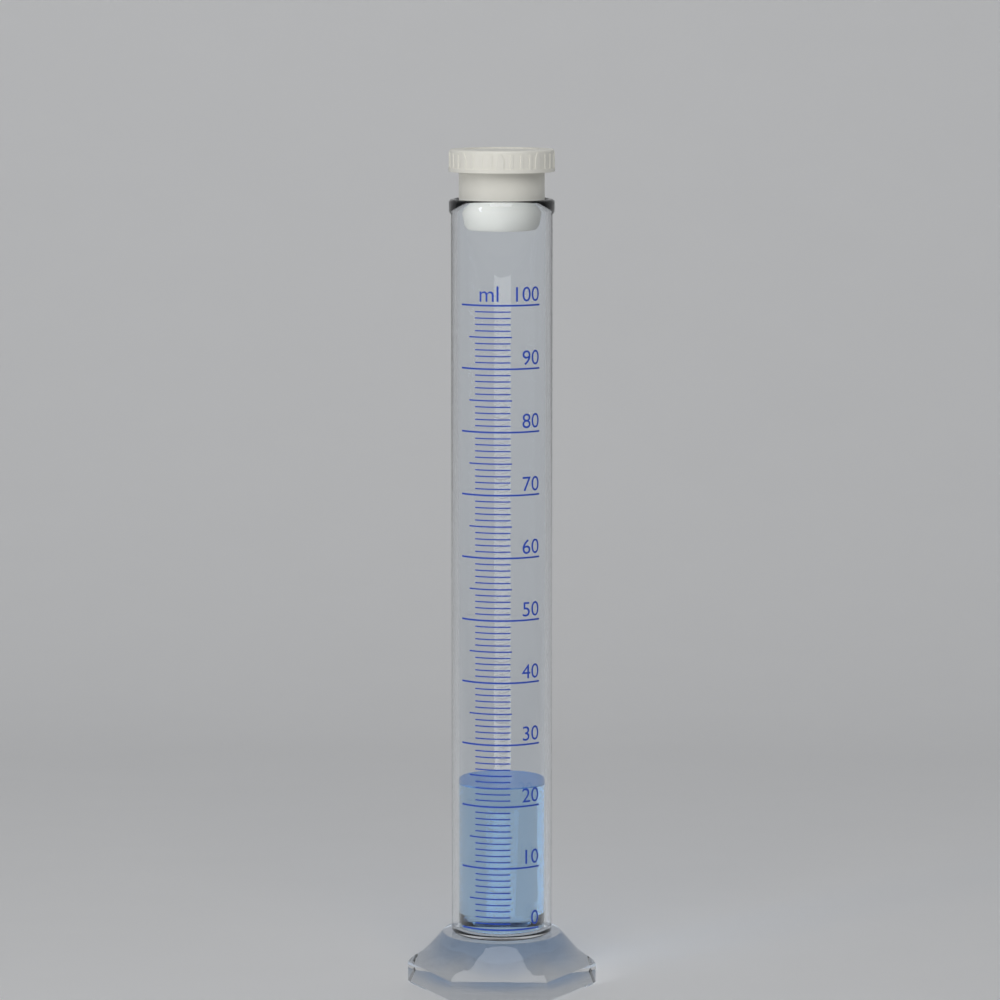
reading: 23 ml
